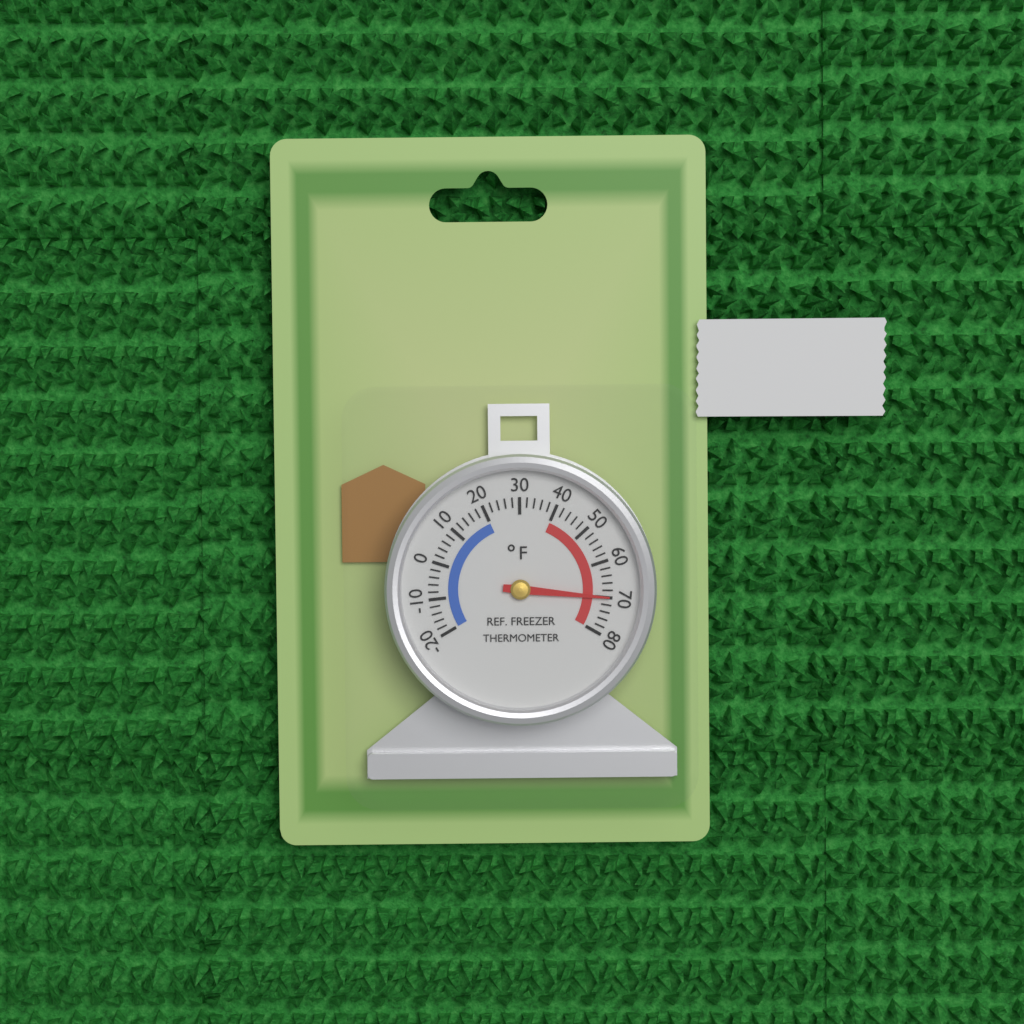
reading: 70 °F
